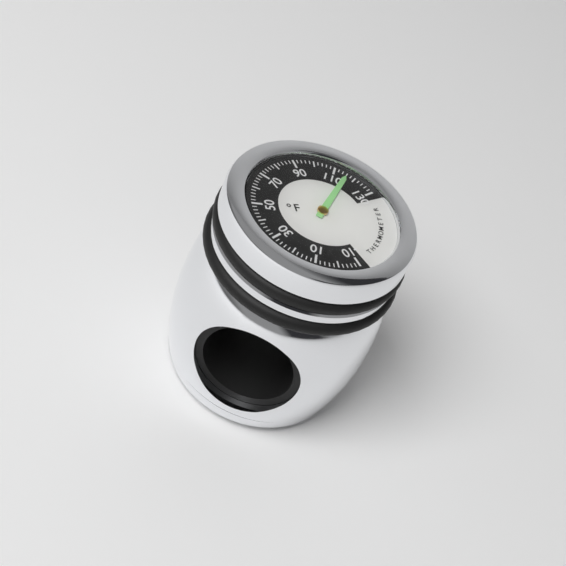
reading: 116 °F
